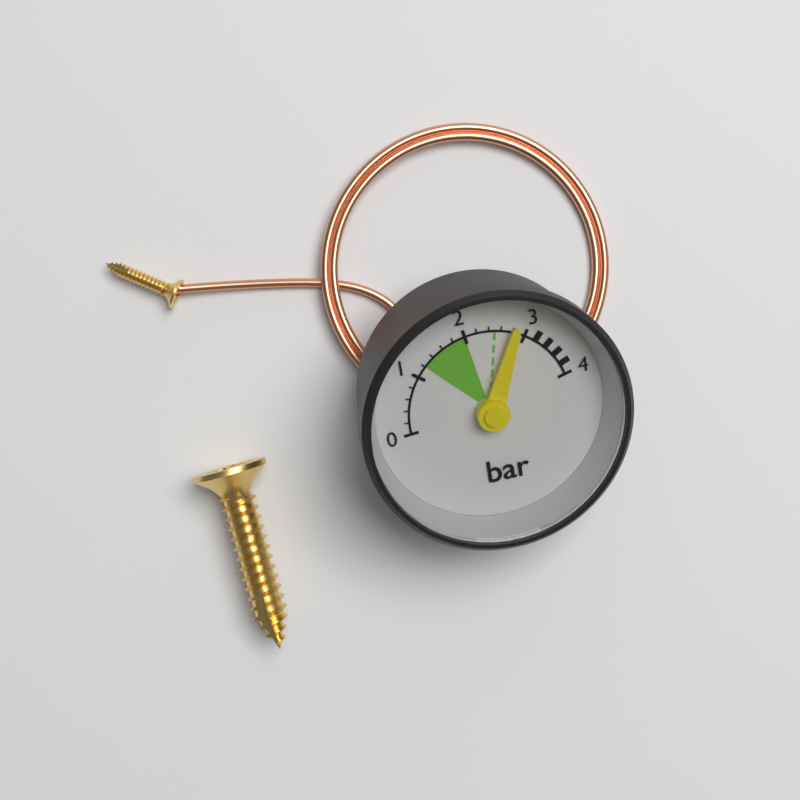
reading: 2.8 bar
